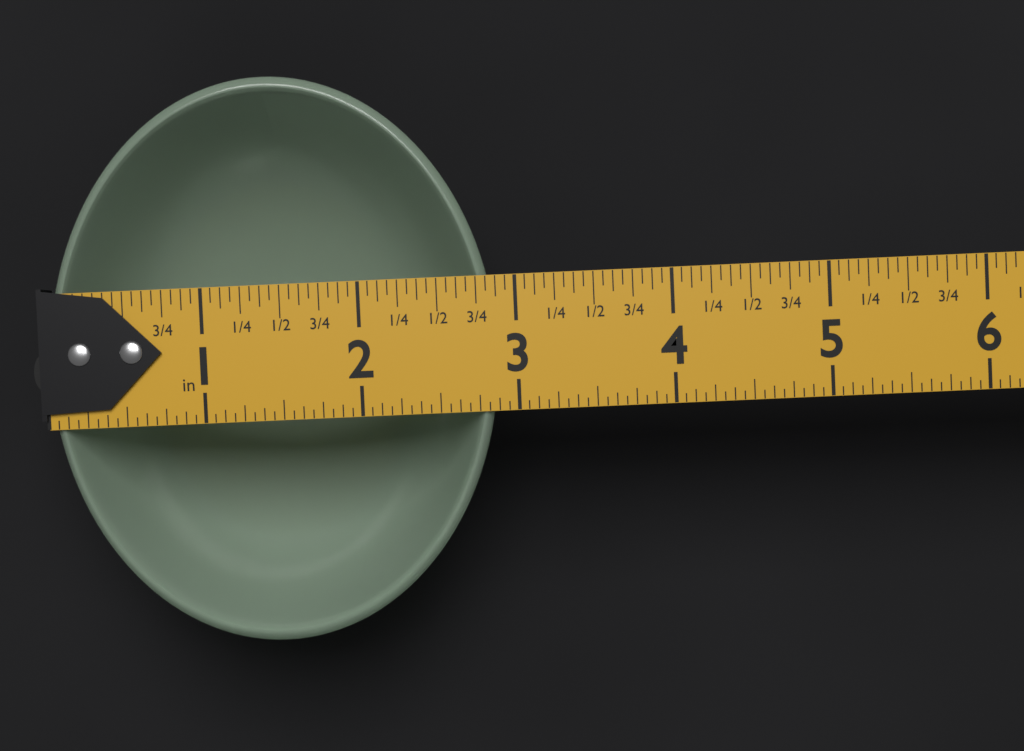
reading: 2.8750 in
